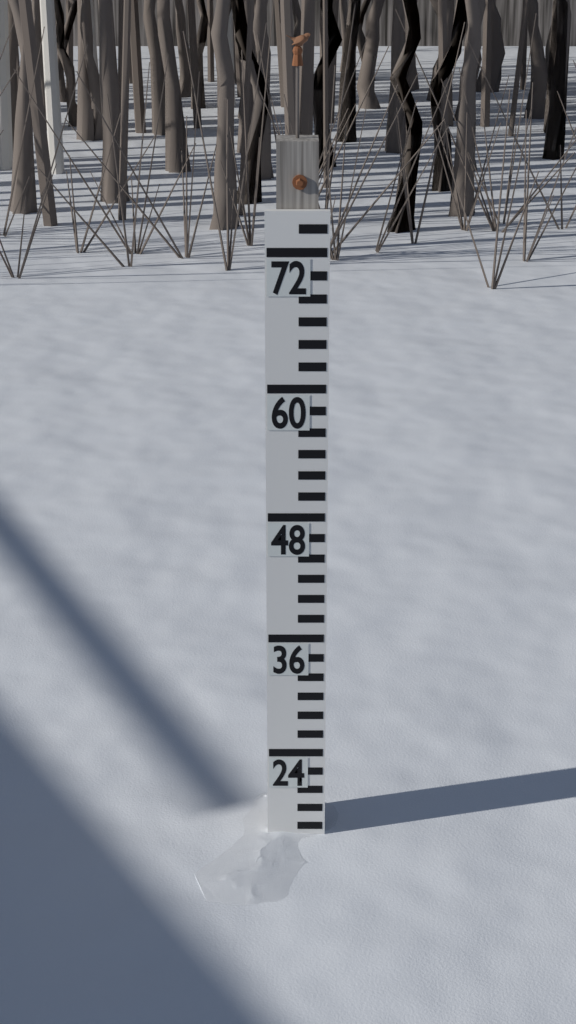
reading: 15 (no unit)
